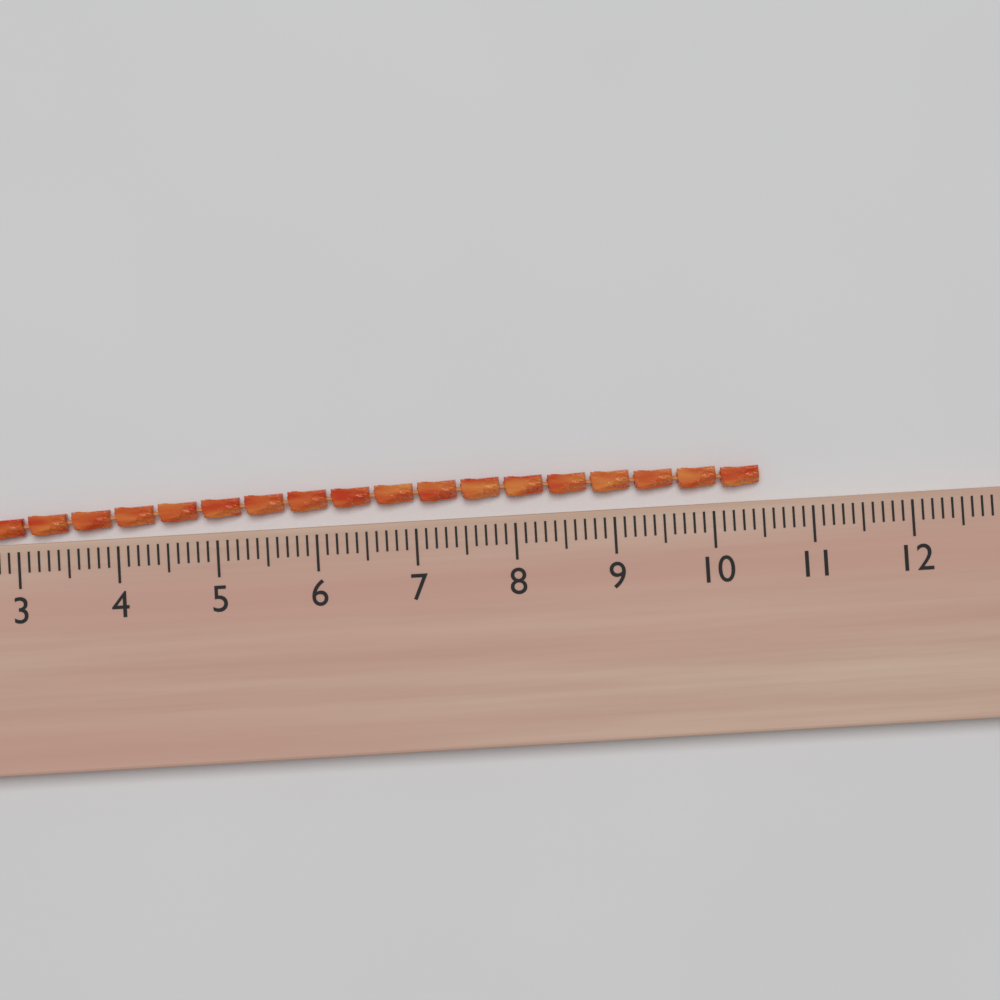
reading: 10.5 (no unit)
